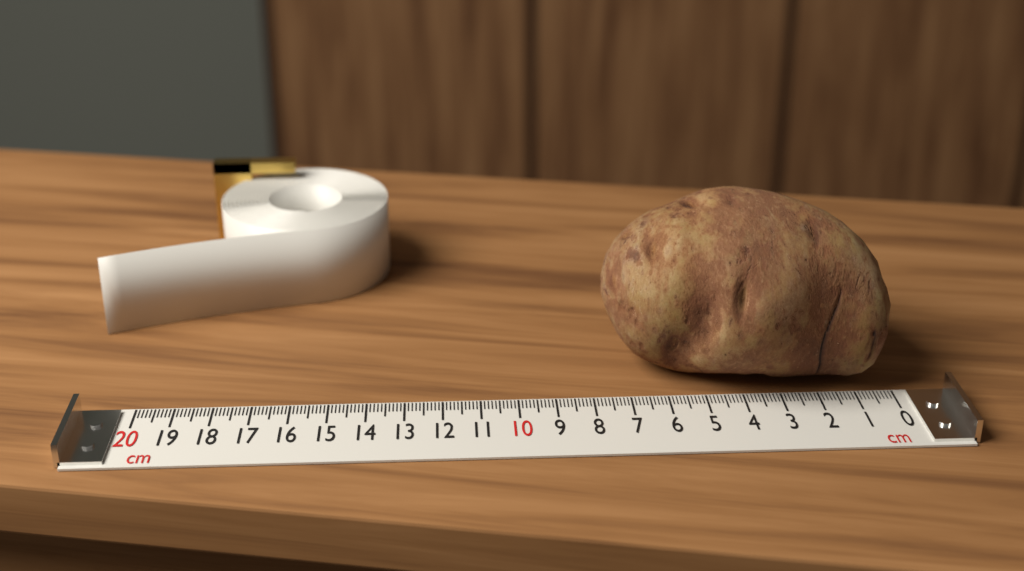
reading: 7.6 cm
